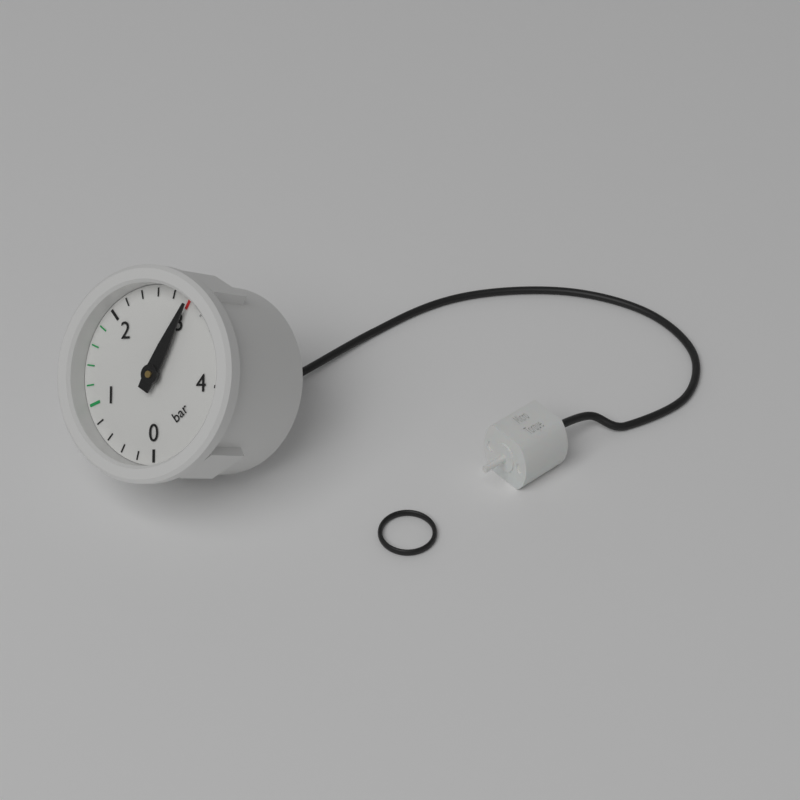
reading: 3.0 bar
